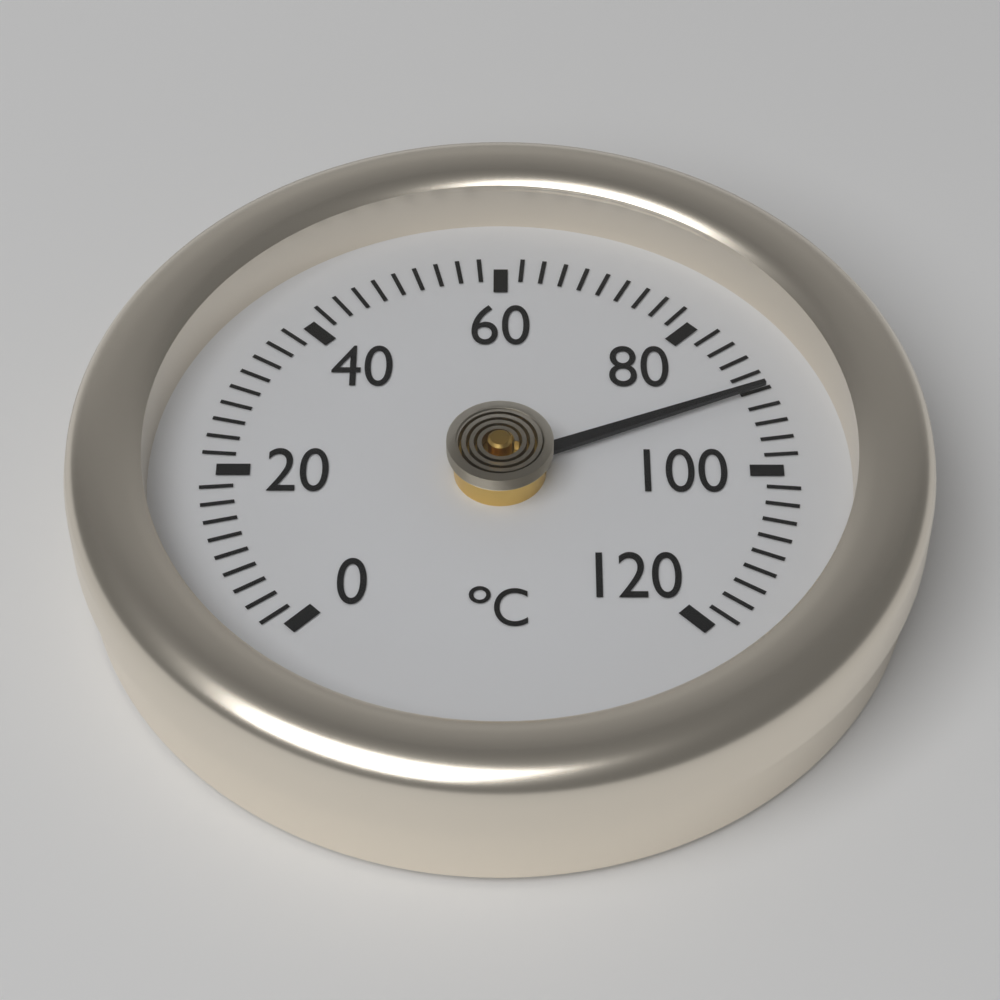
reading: 90 °C
